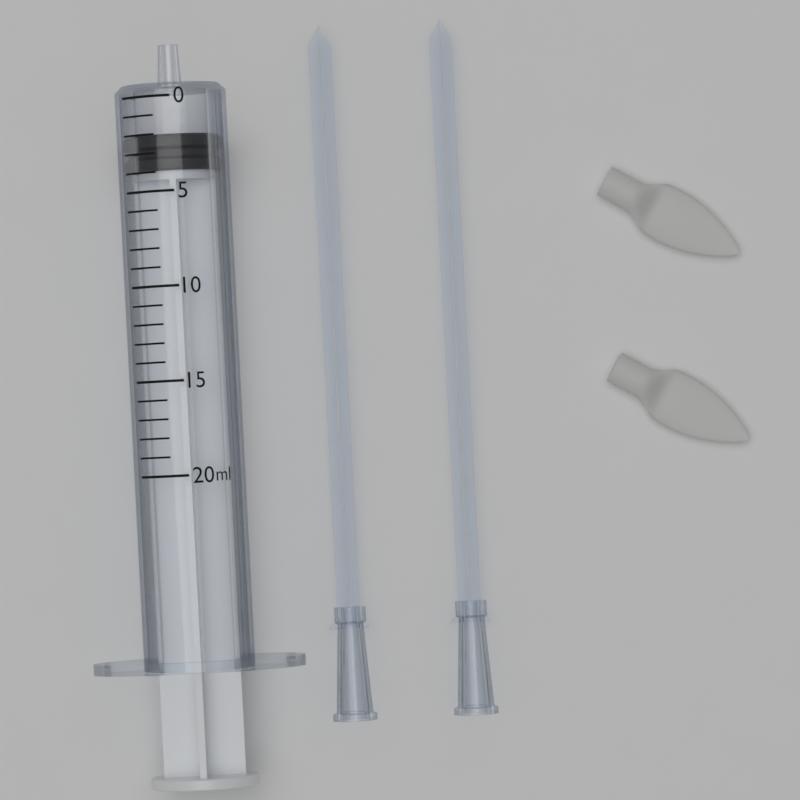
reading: 2 ml
